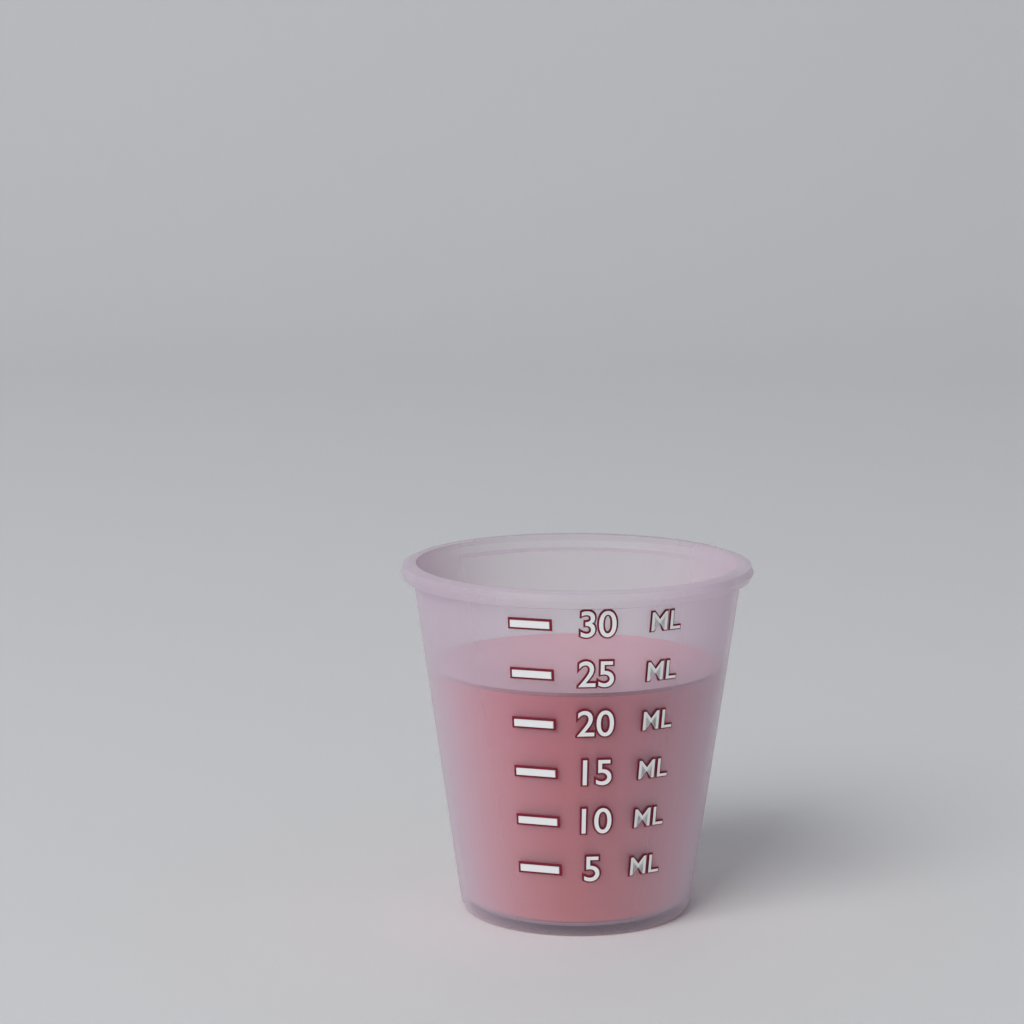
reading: 23 ml
